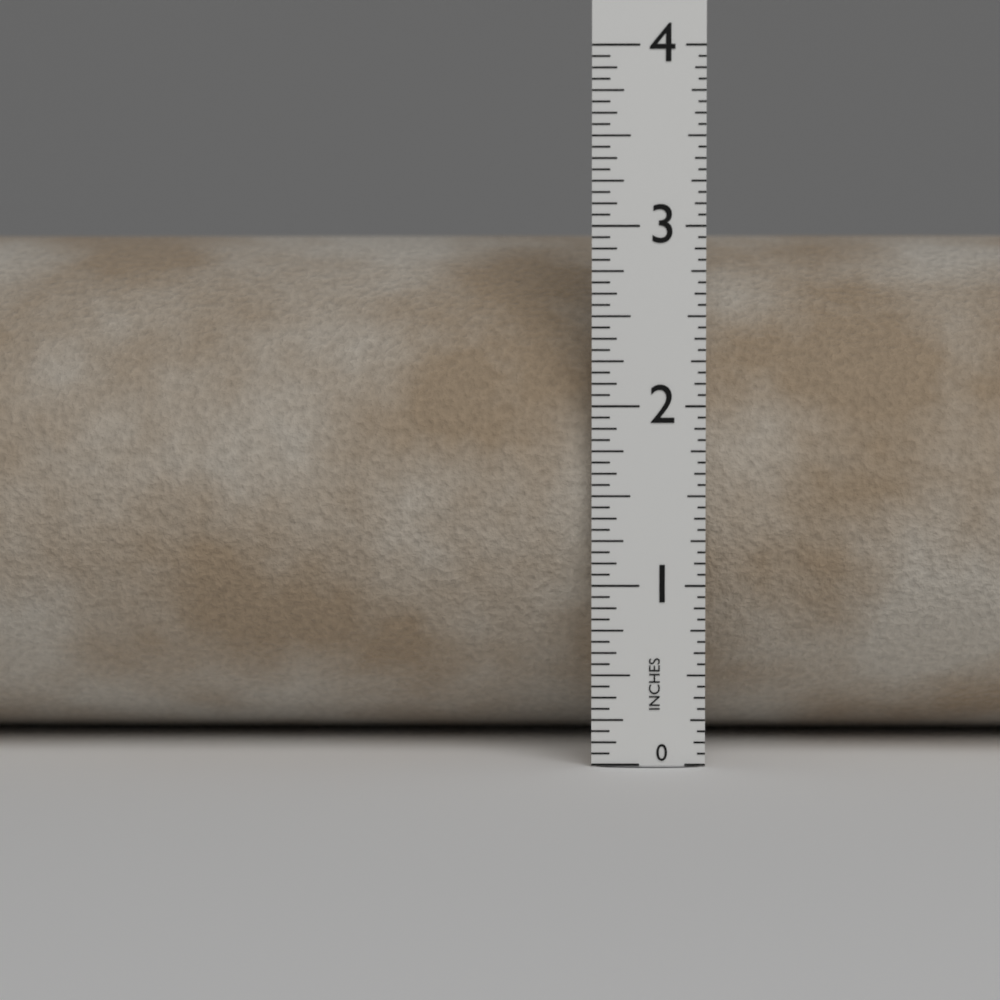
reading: 3.0625 in
